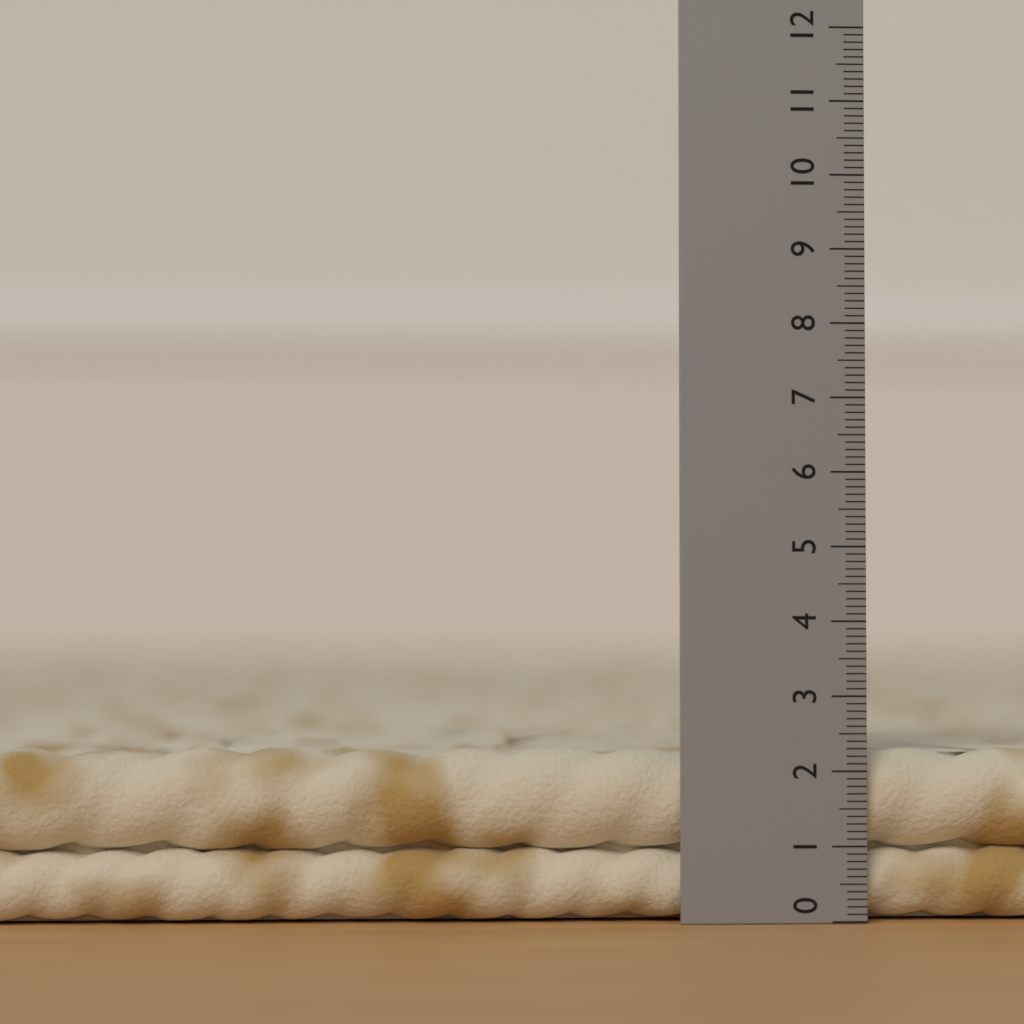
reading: 2.3 (no unit)
